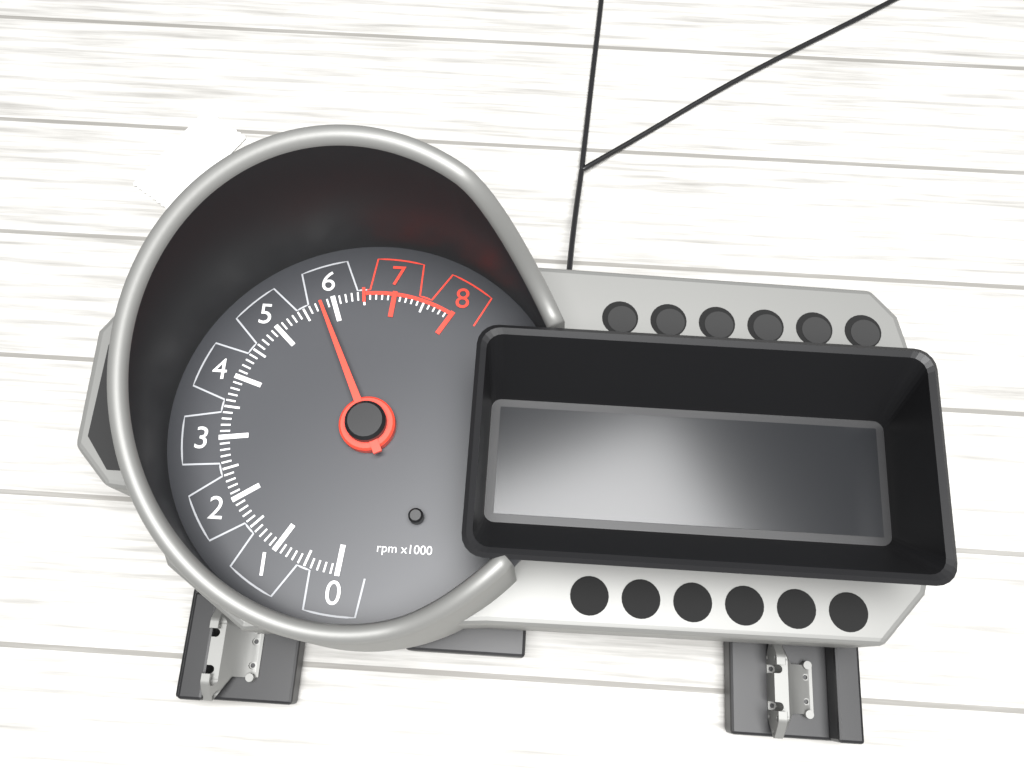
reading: 5800 rpm
